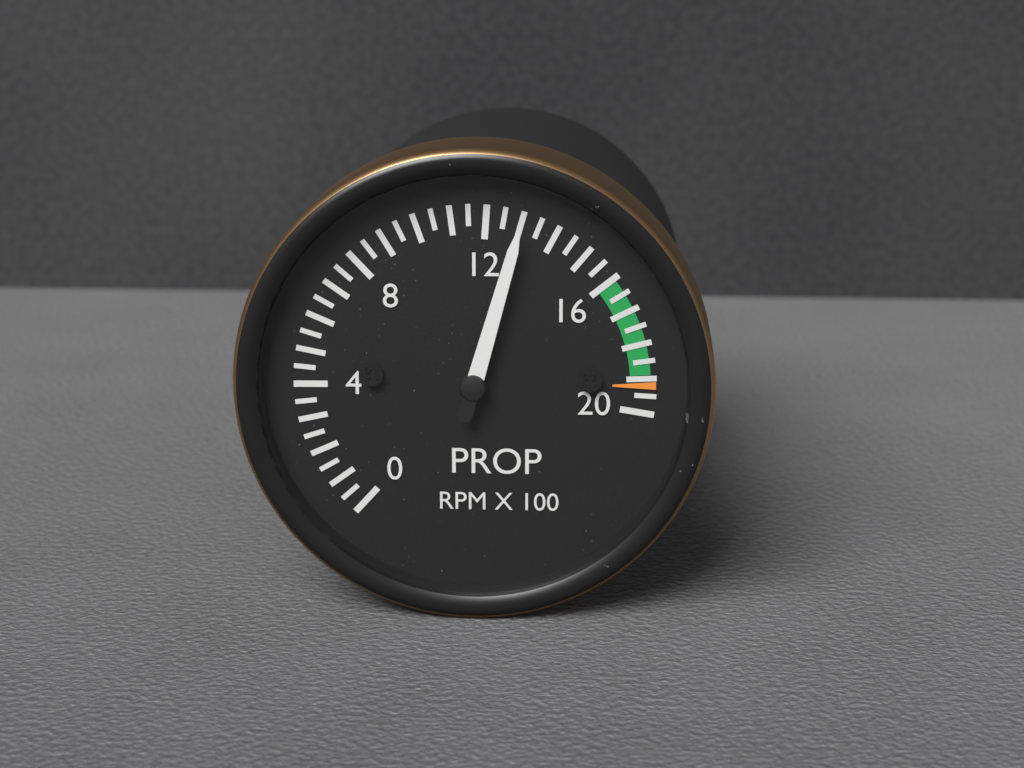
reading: 13.0 RPM X 100
